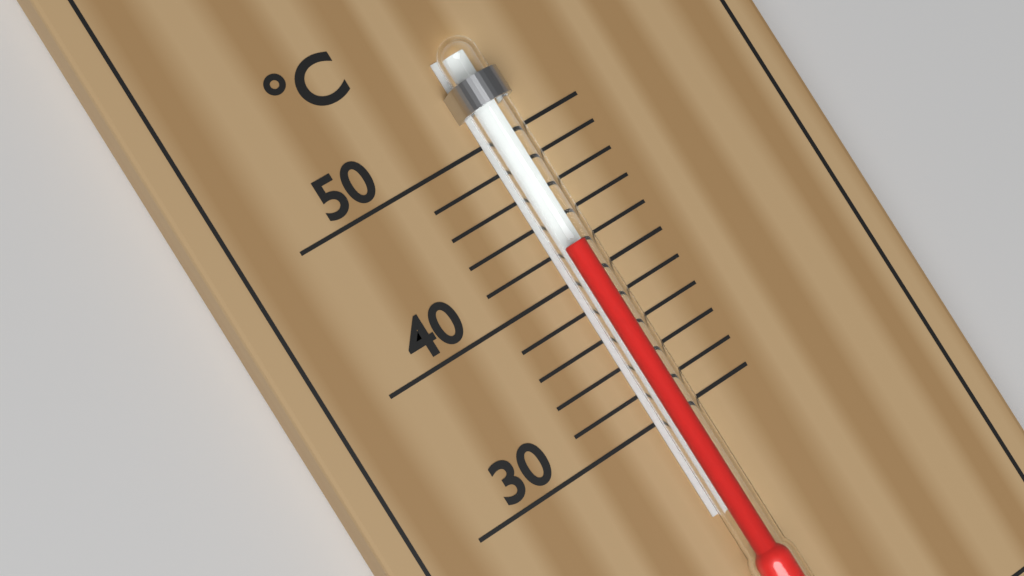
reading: 42 °C
